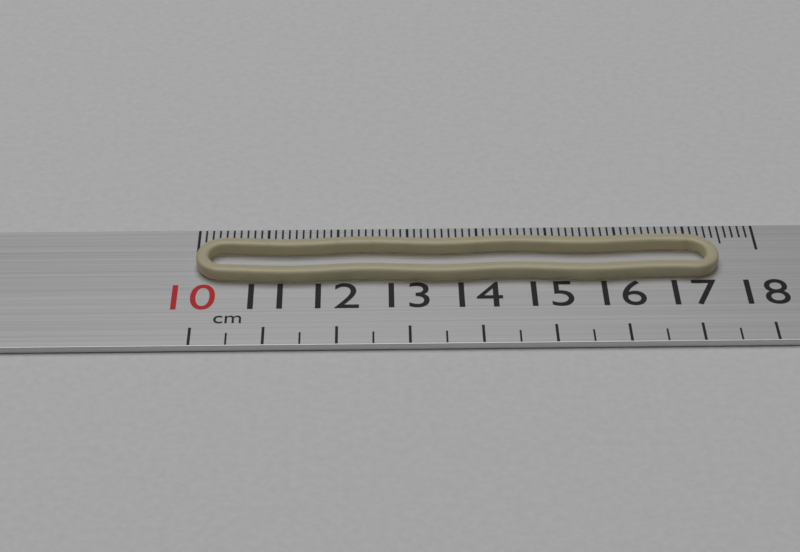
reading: 17.4 cm
